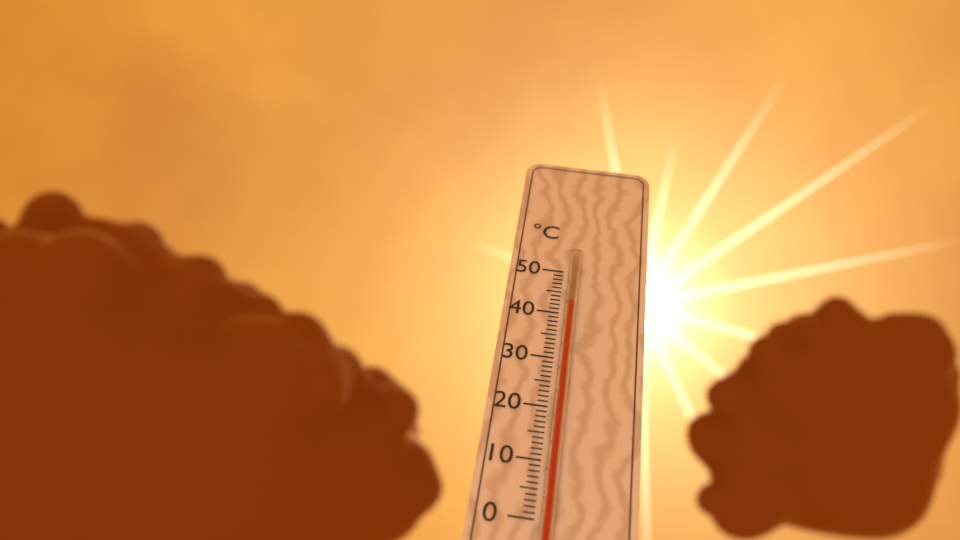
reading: 42 °C
